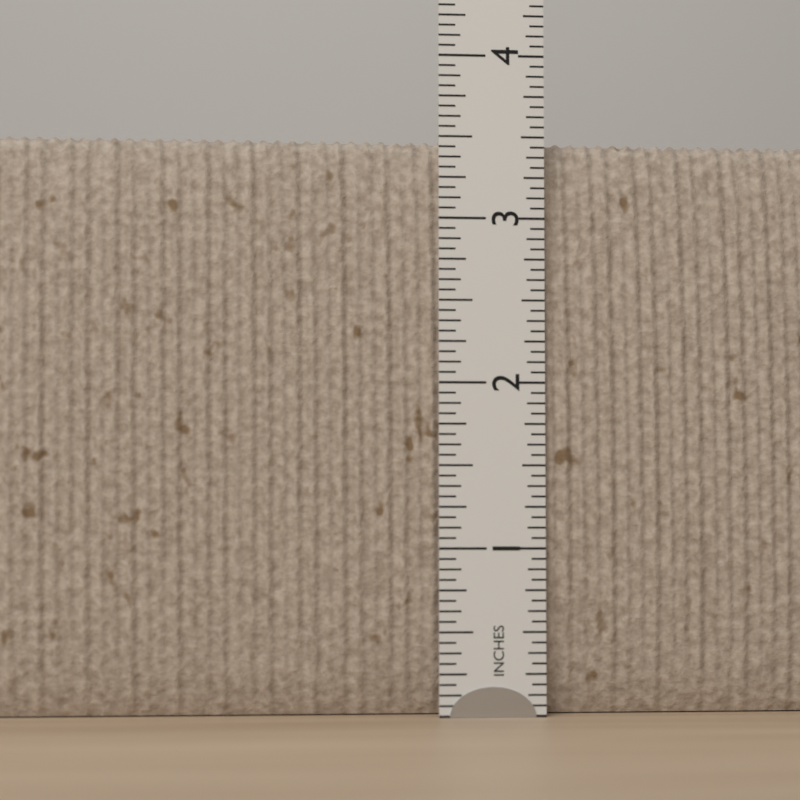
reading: 3.5000 in
